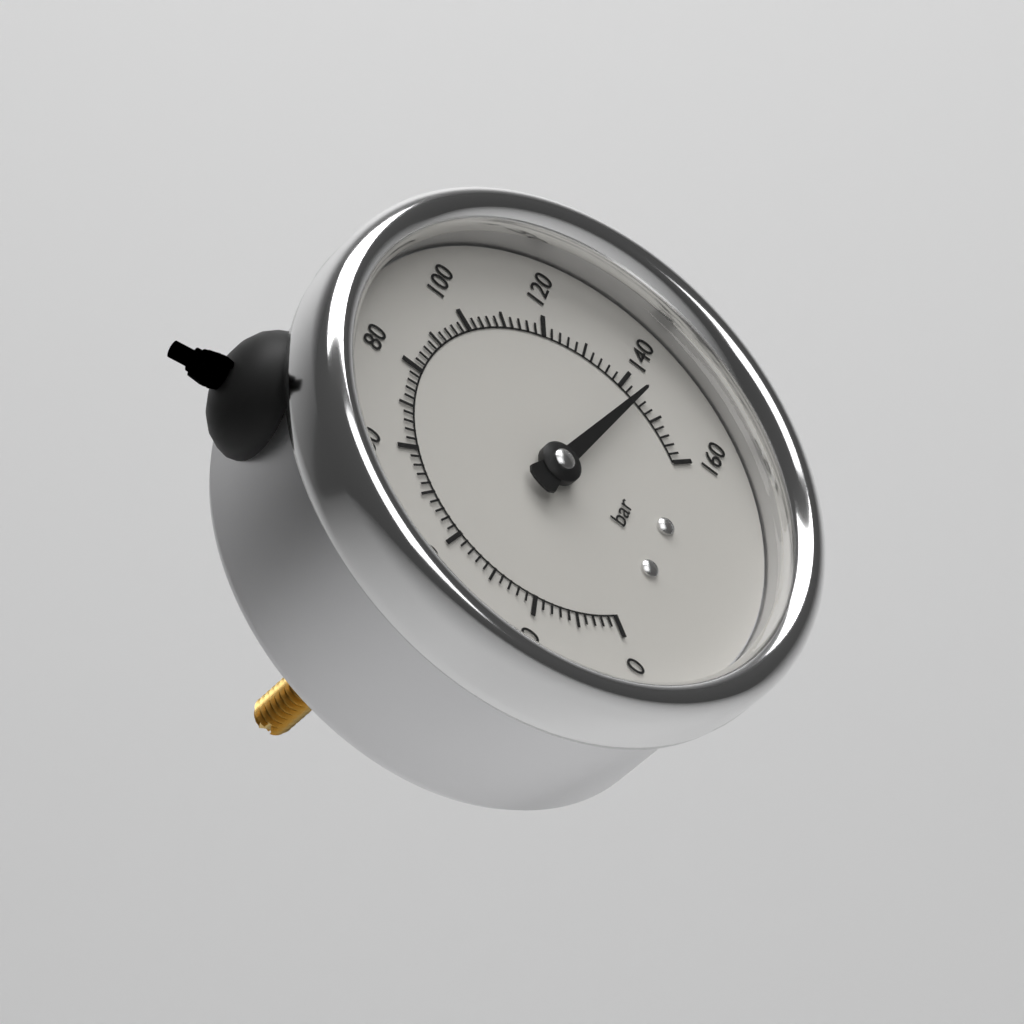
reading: 144 bar
